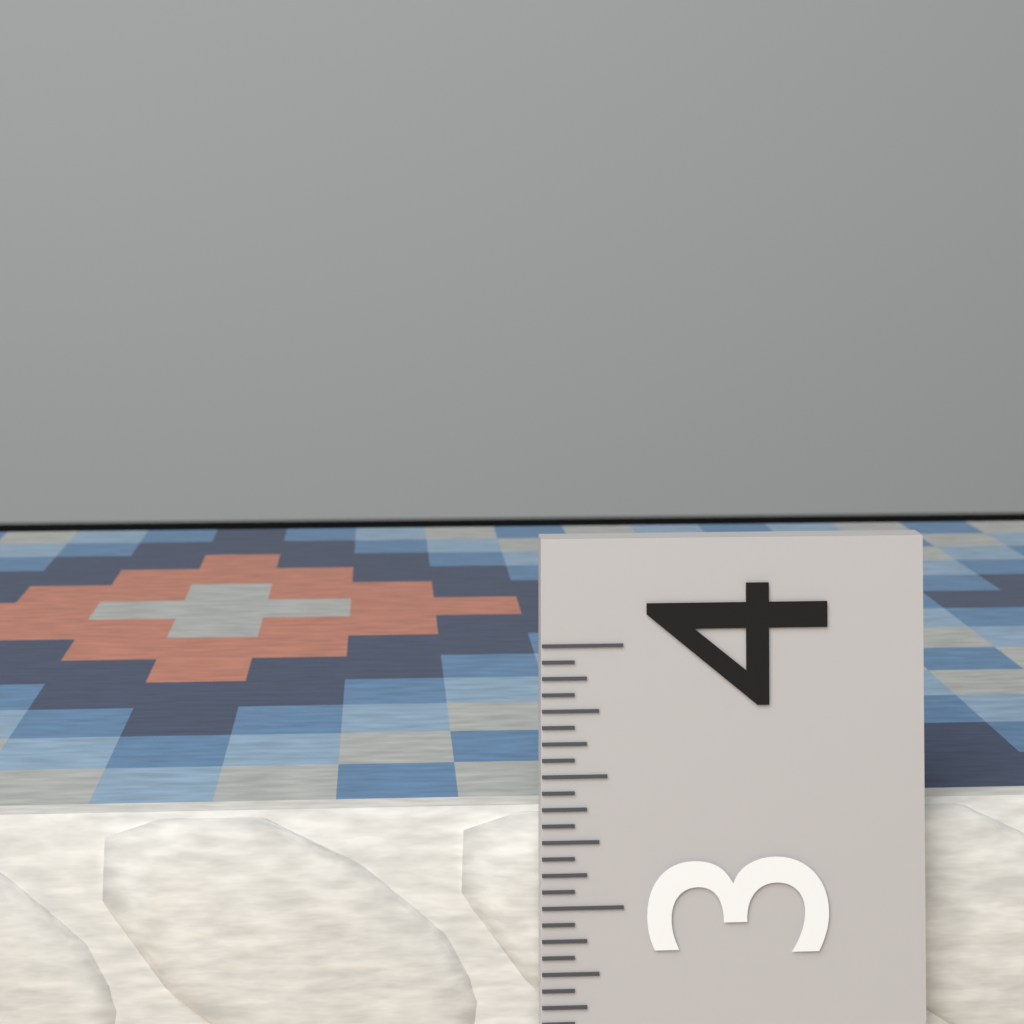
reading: 3.3125 (no unit)
